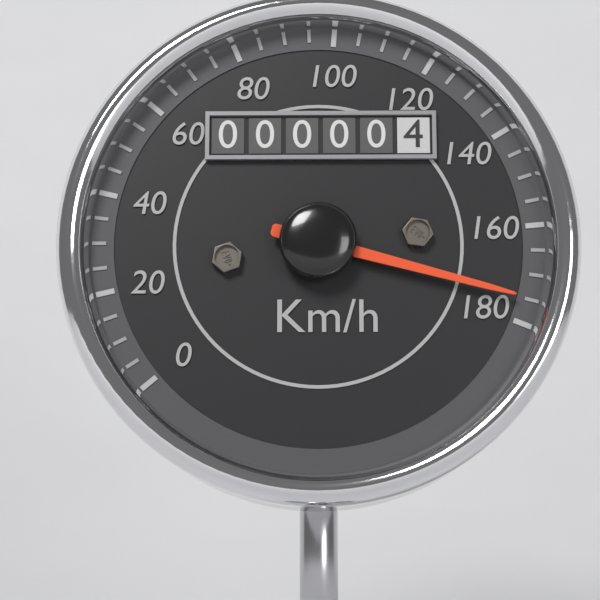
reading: 175 km/h
